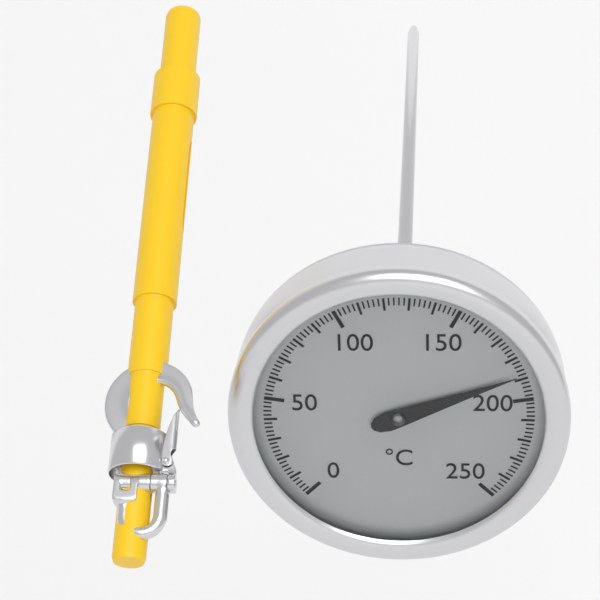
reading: 188 °C
